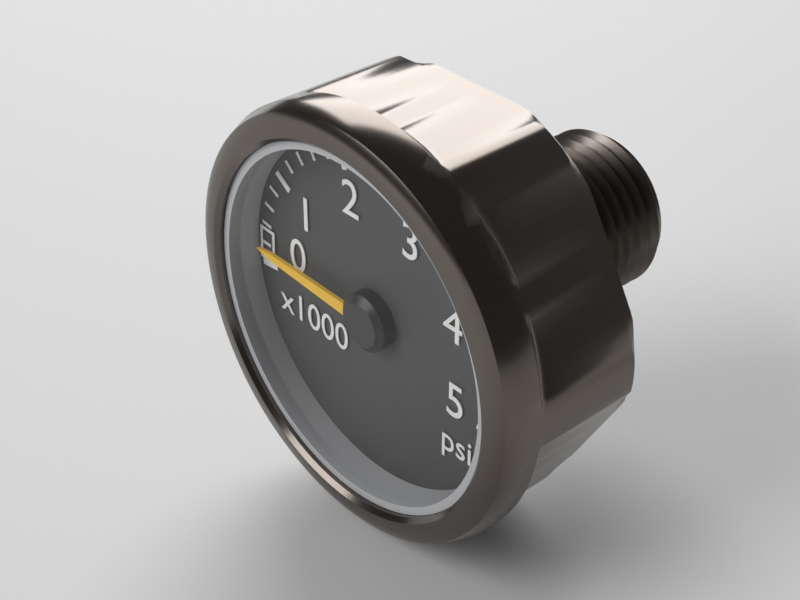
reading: 200 psi
